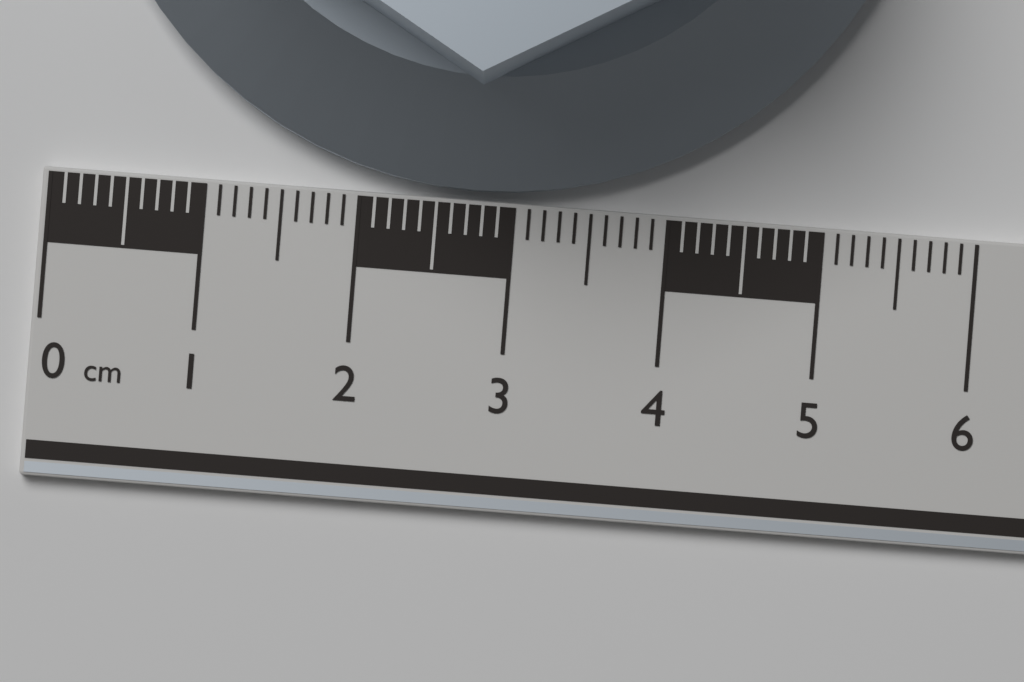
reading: 5.5 cm
